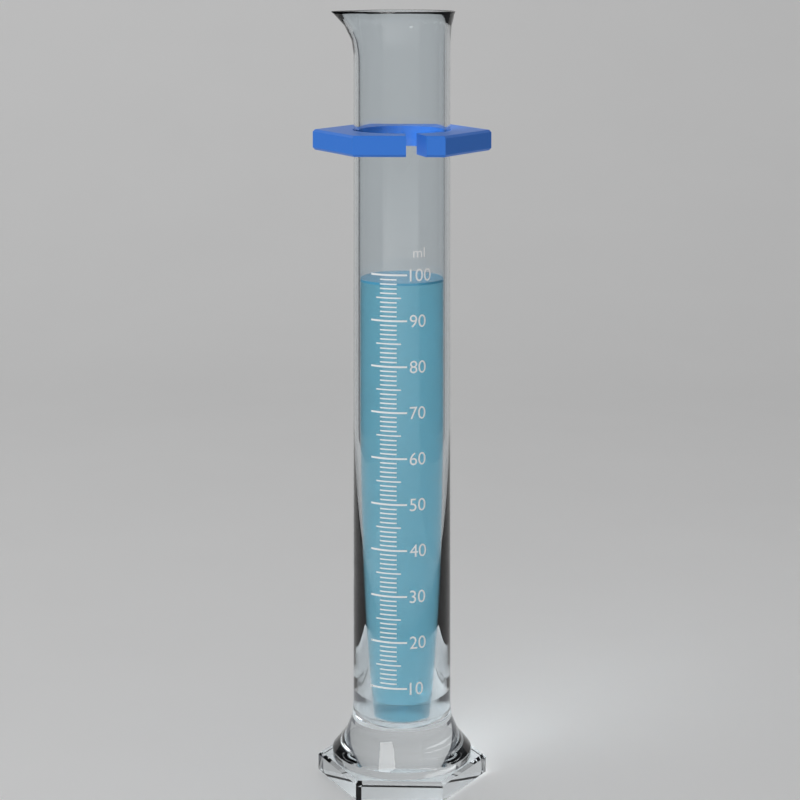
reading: 98 ml
